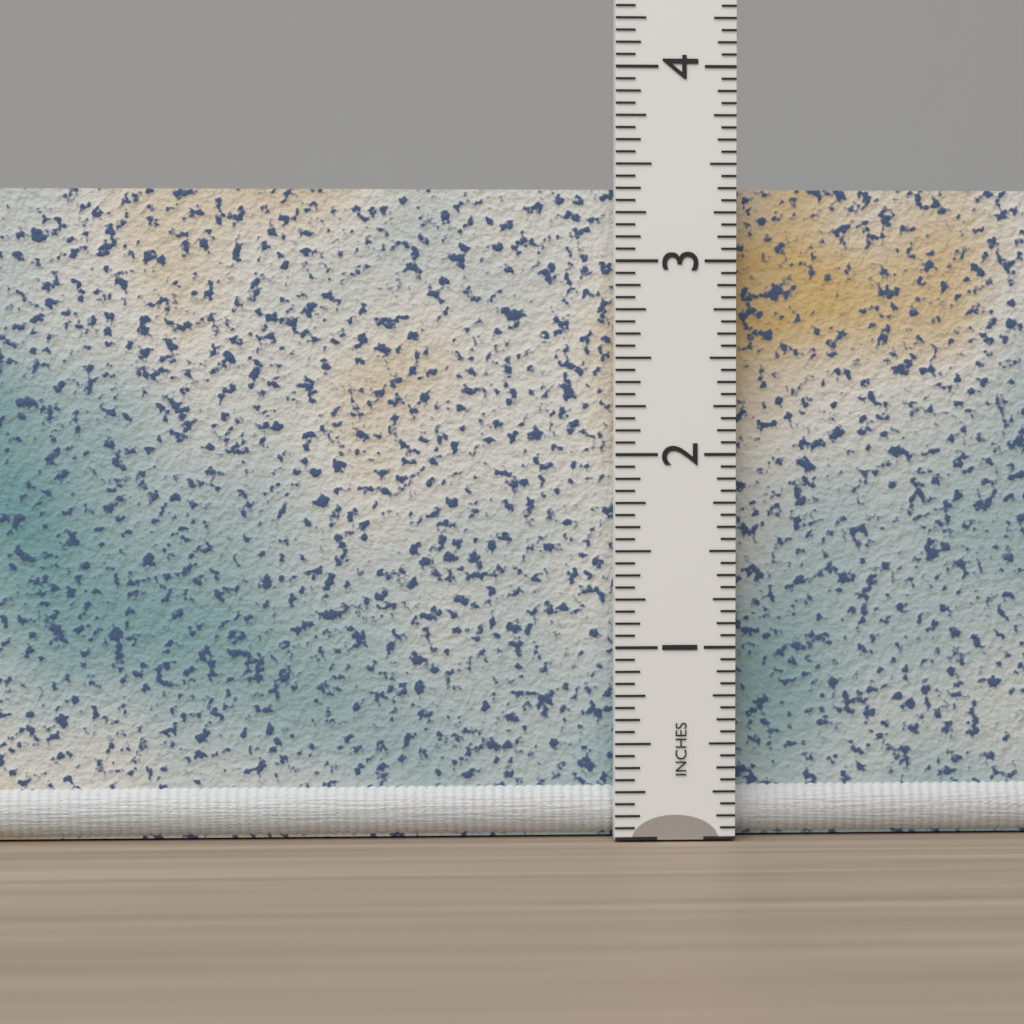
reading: 3.3750 in
